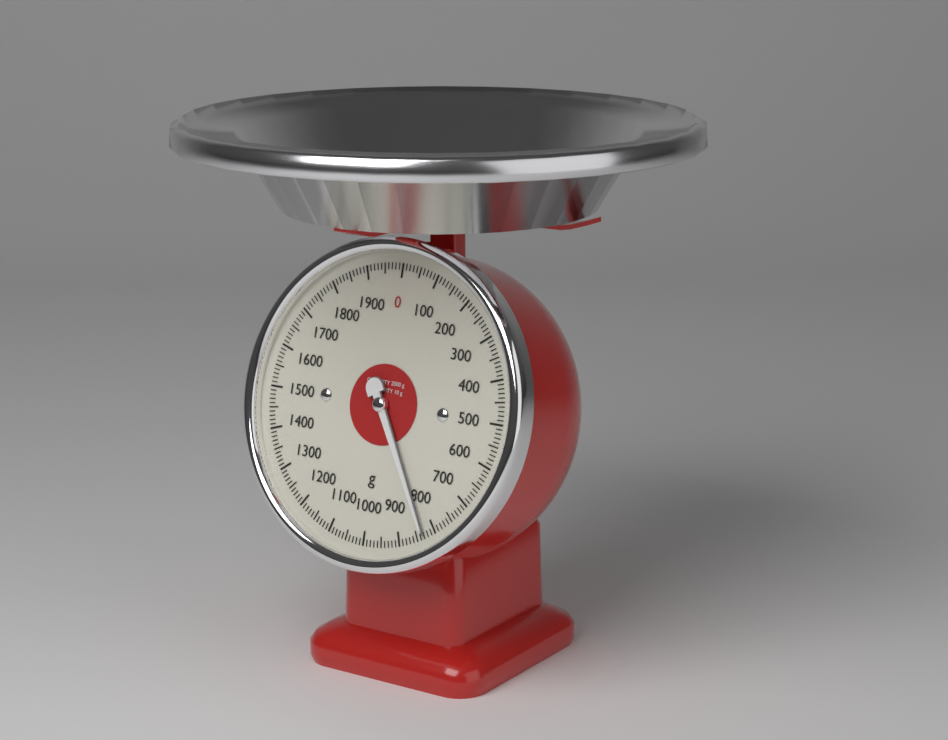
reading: 830 g
